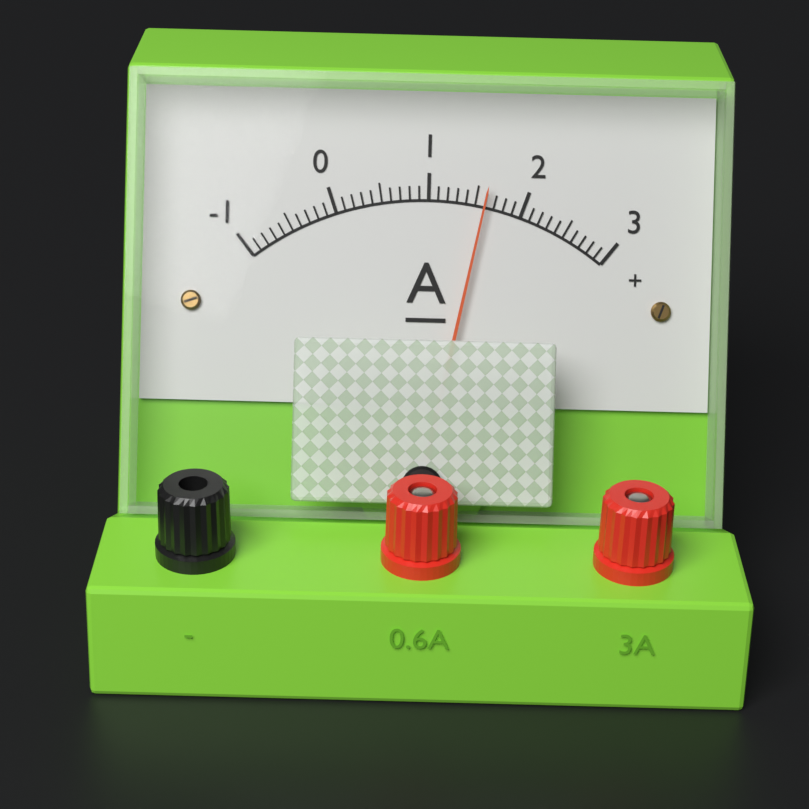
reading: 1.6 A
